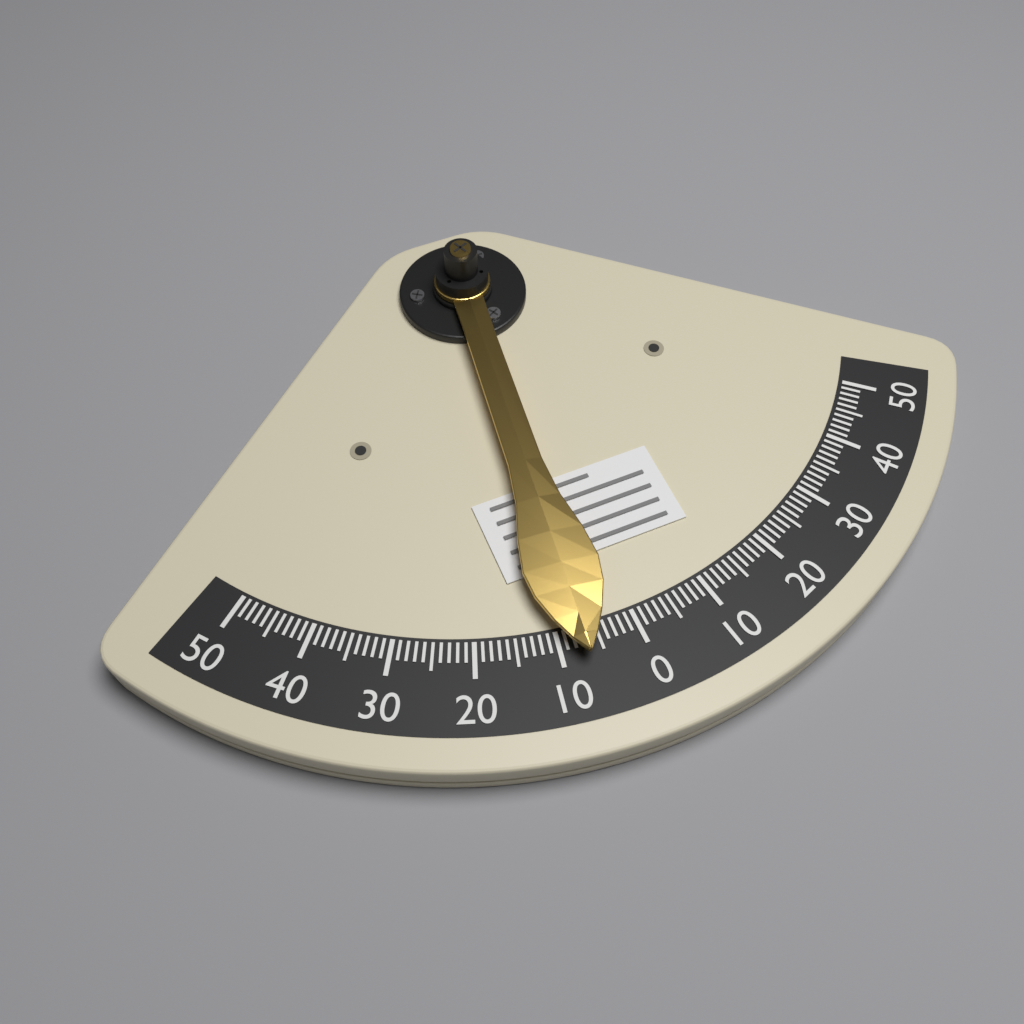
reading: 7 (no unit)
